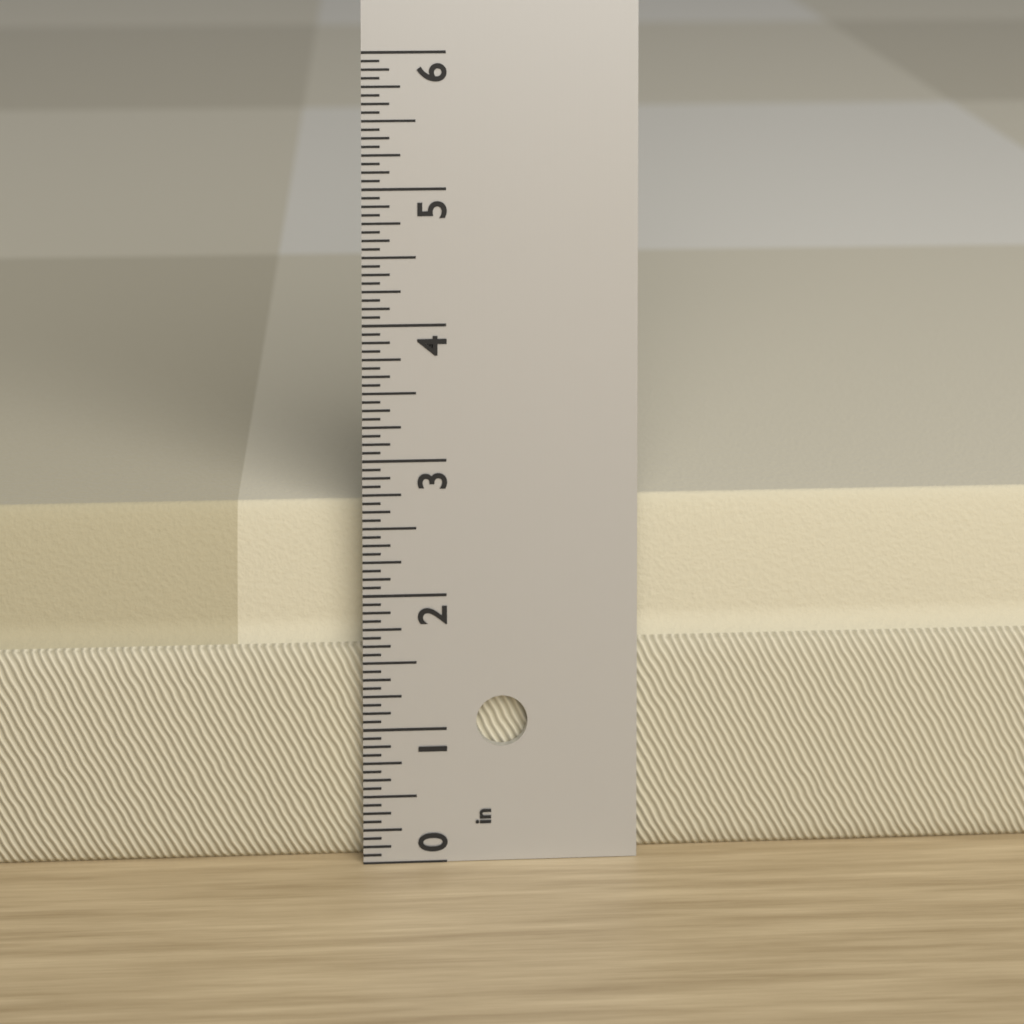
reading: 2.6250 in
